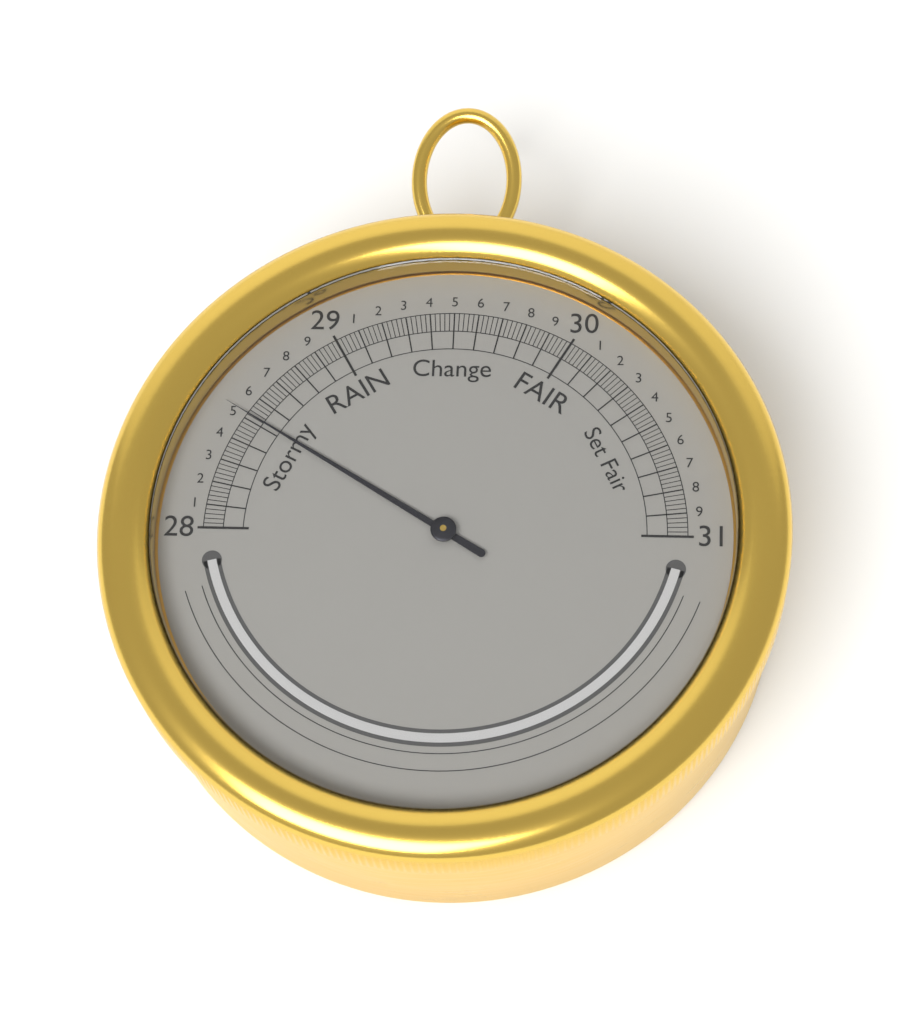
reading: 28.52 inHg
